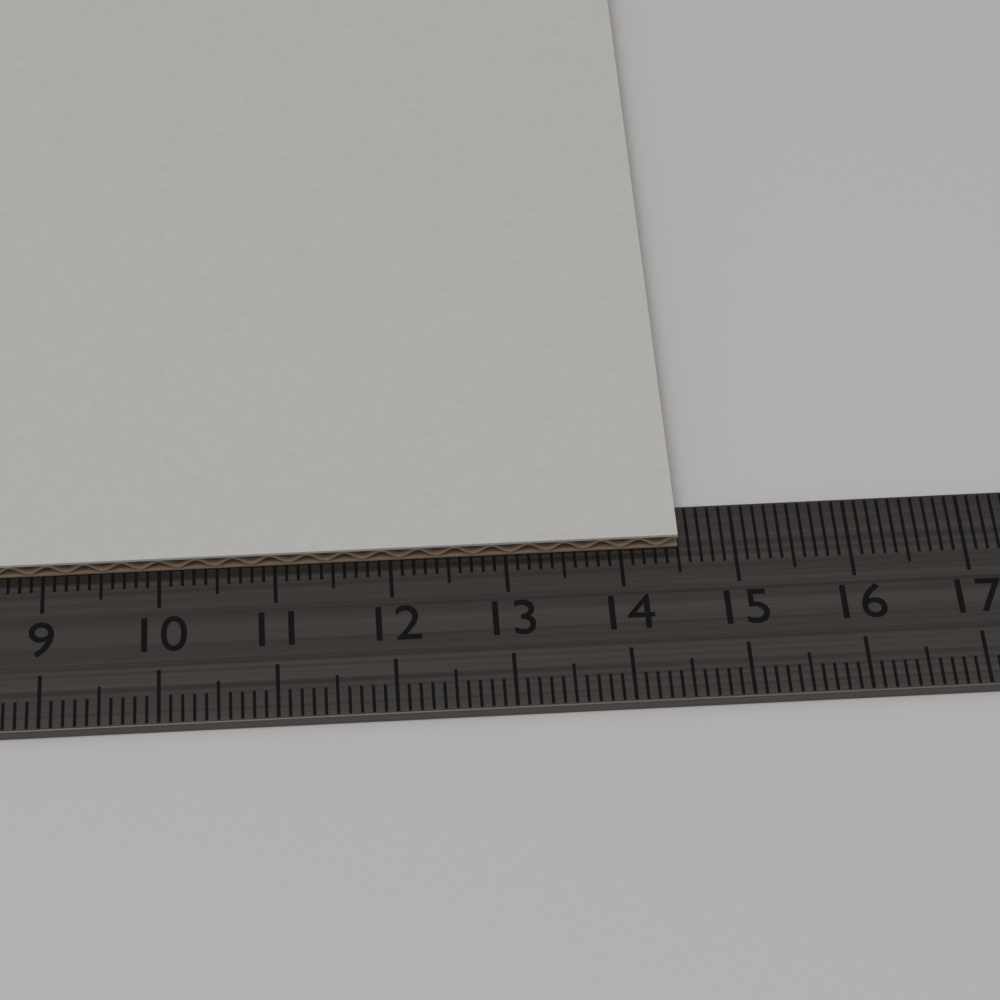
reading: 14.5 cm
